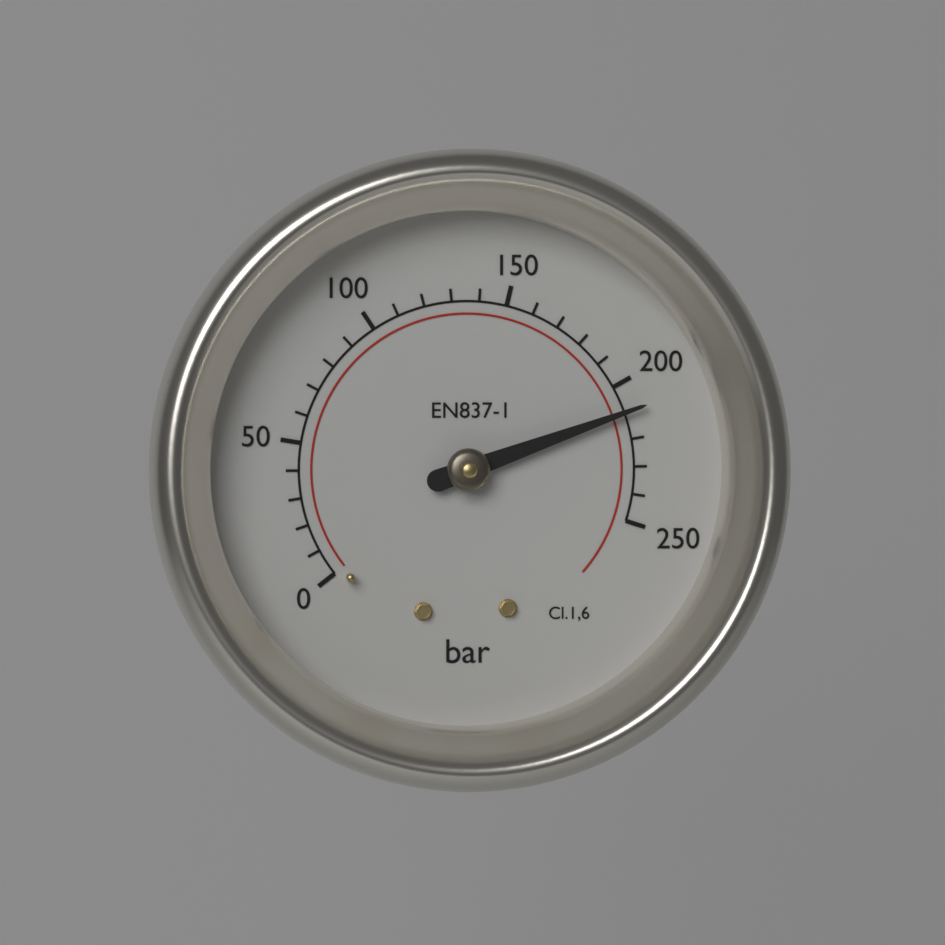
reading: 210 bar
